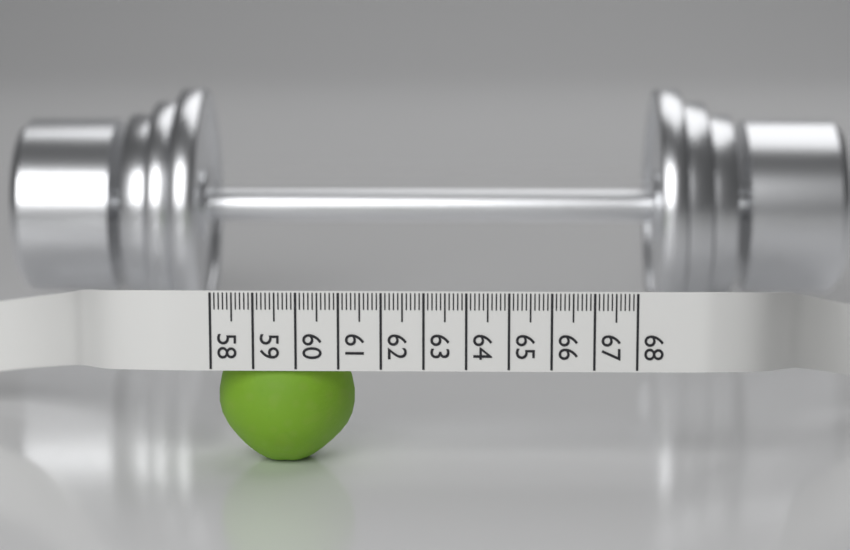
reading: 61.3 (no unit)
